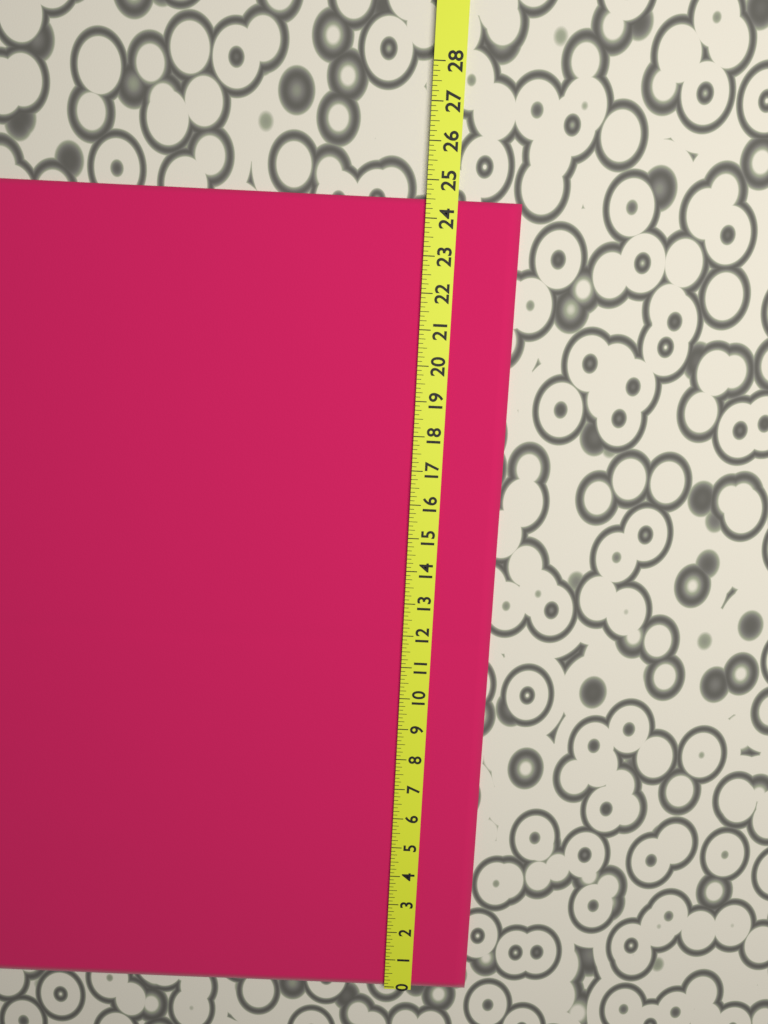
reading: 24.500 (no unit)
